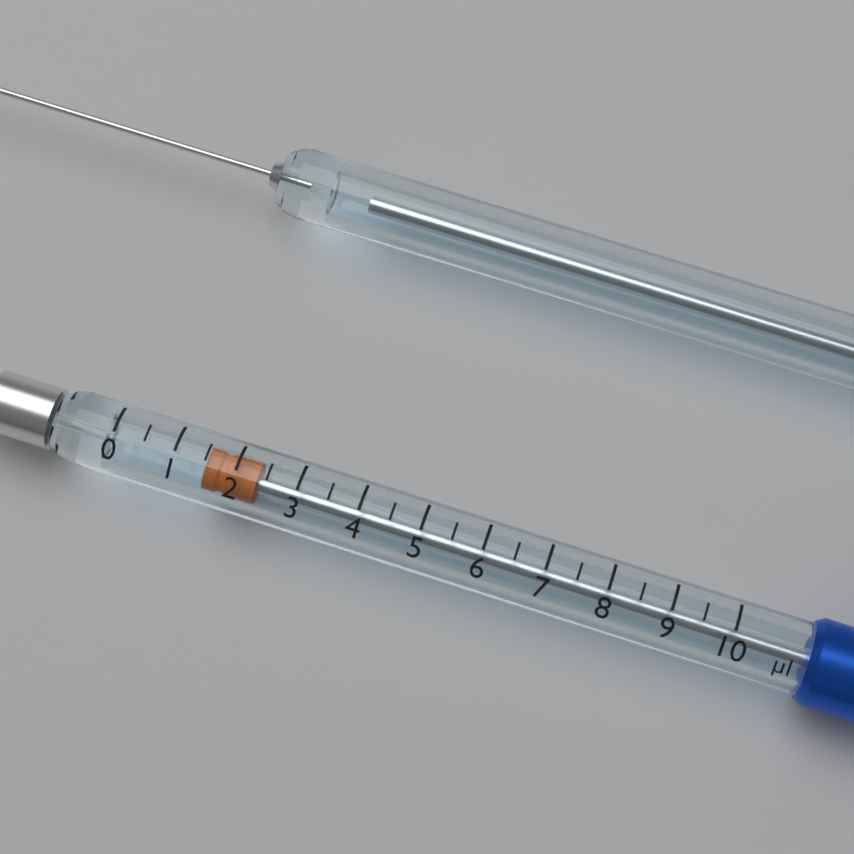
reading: 1.5 µl
